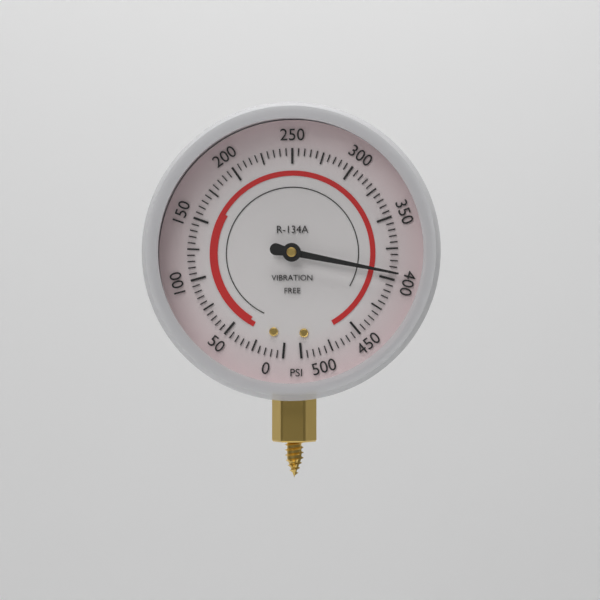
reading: 395 psi
